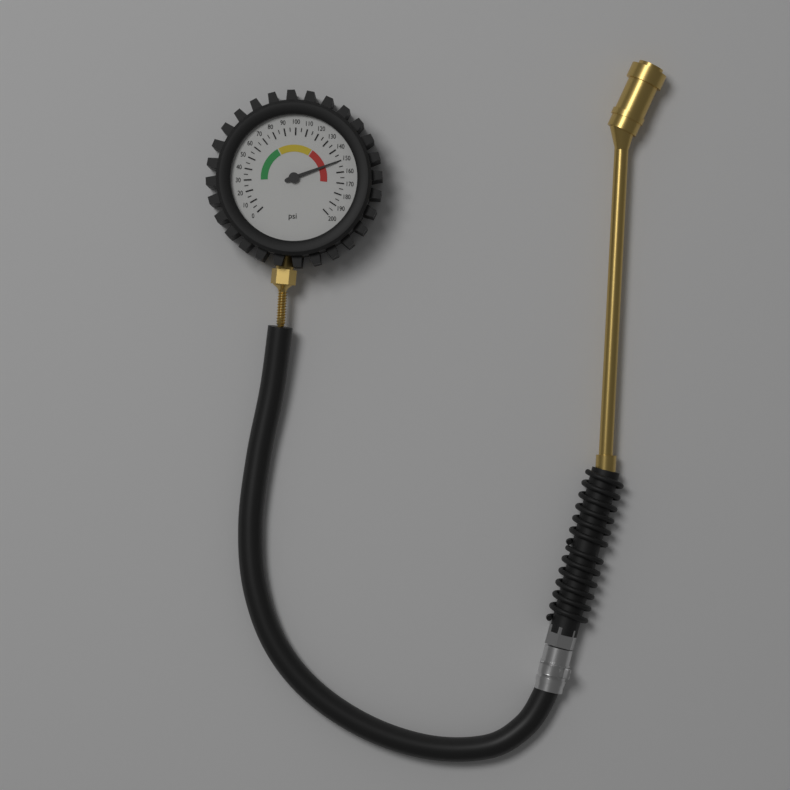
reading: 150 psi
